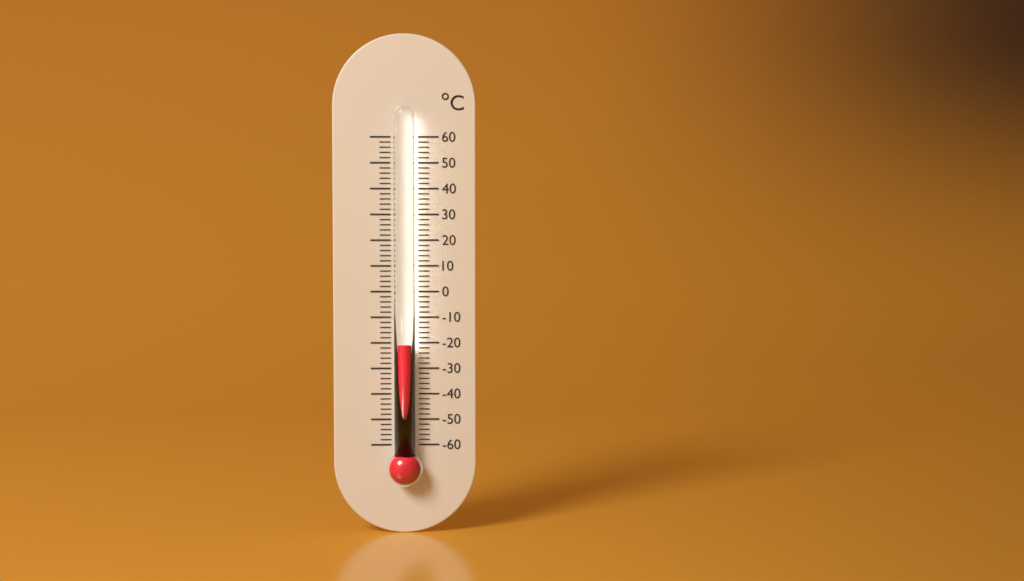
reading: -20 °C
